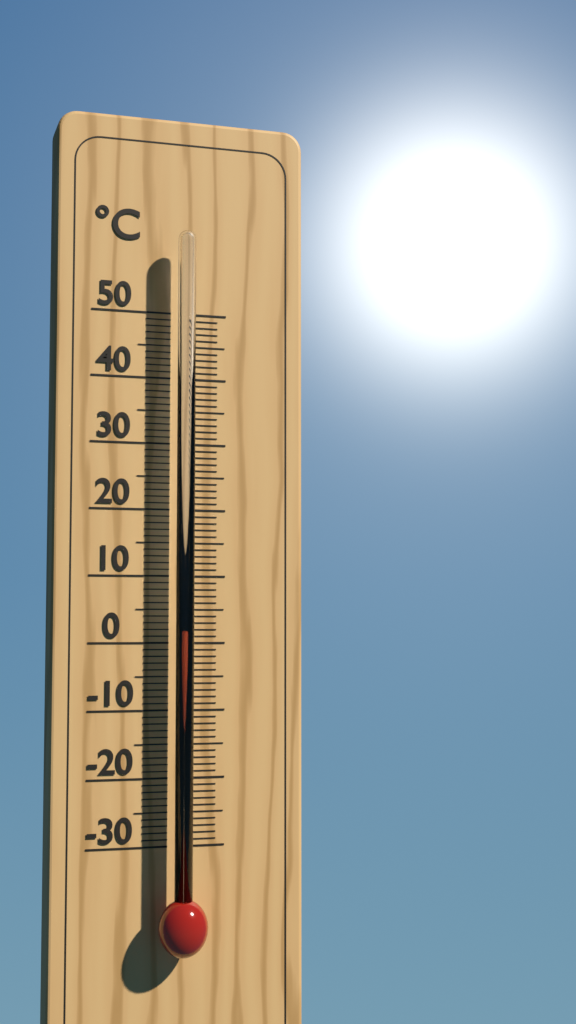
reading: 2 °C
